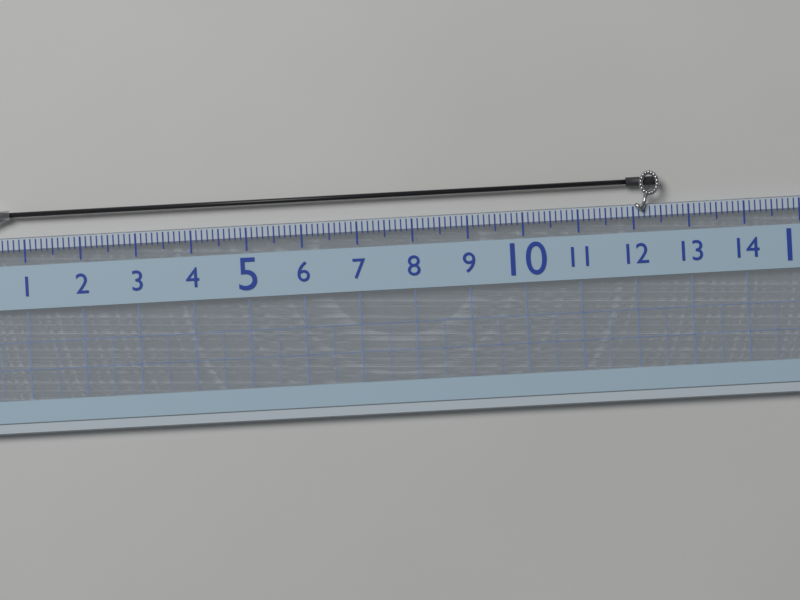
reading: 12.5 (no unit)
